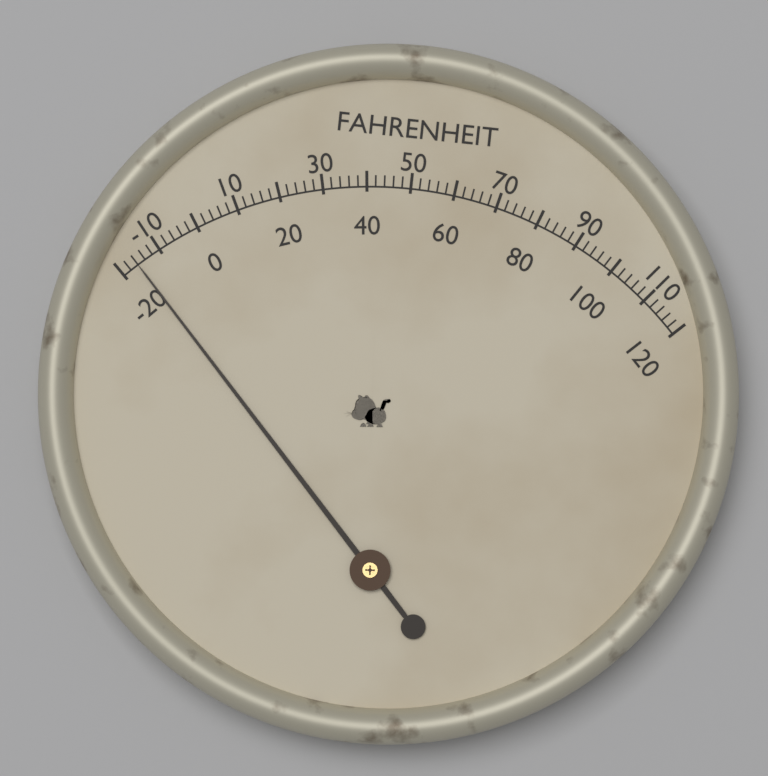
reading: -16 °F
